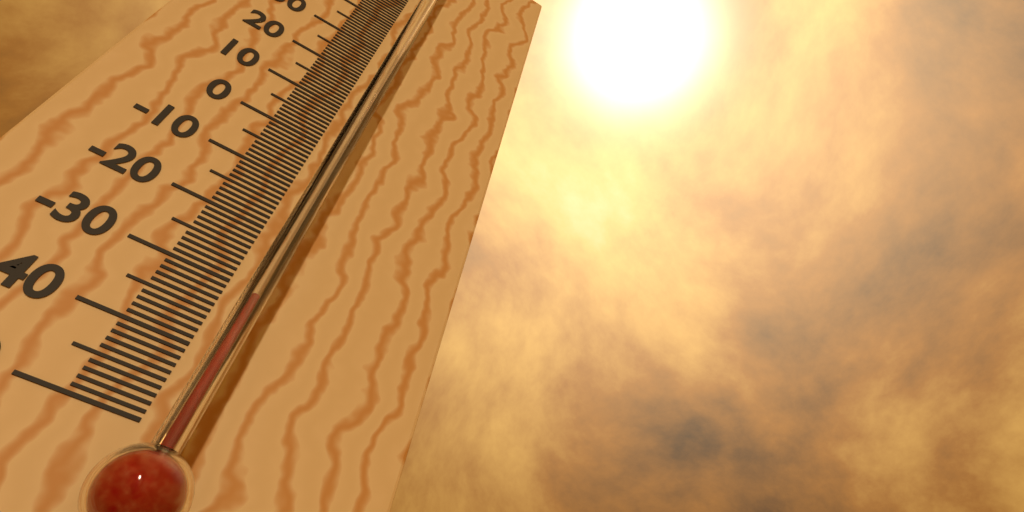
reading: -34 °C
